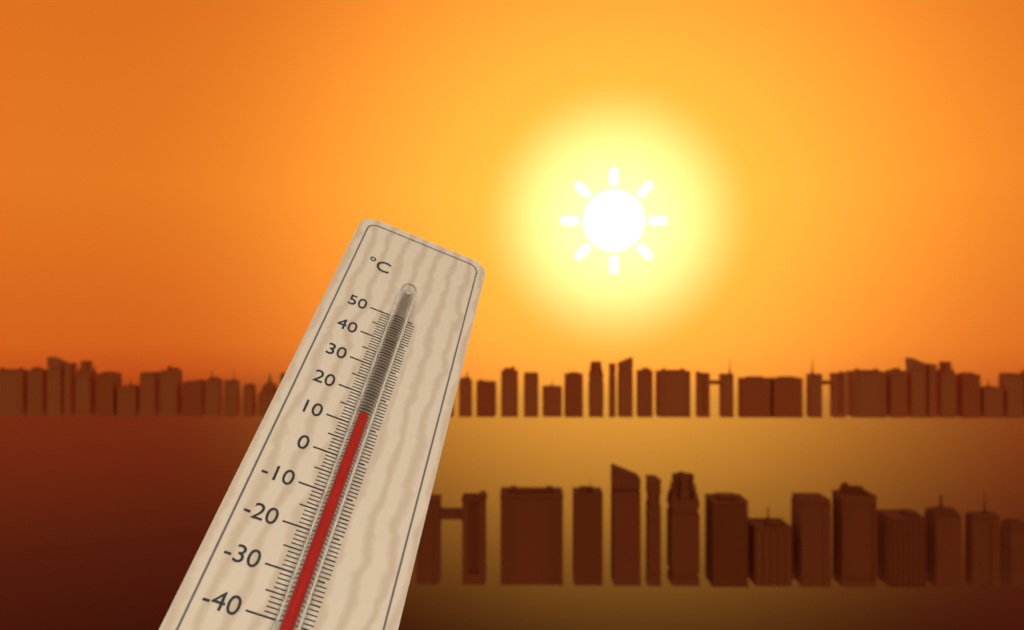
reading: 10 °C
